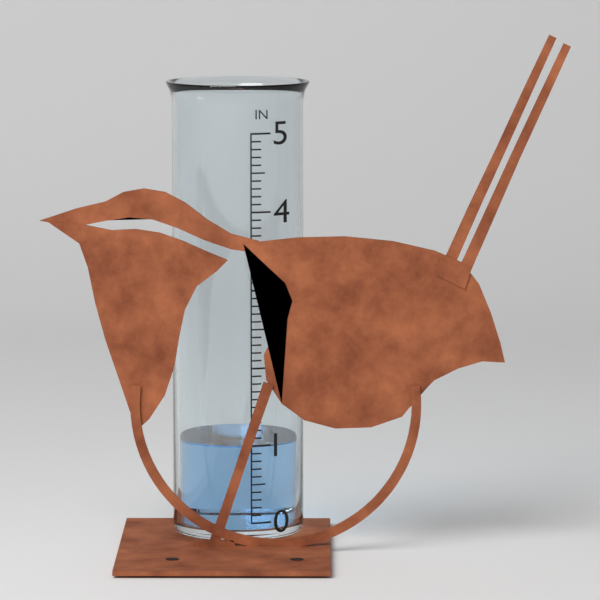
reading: 1.0 in
